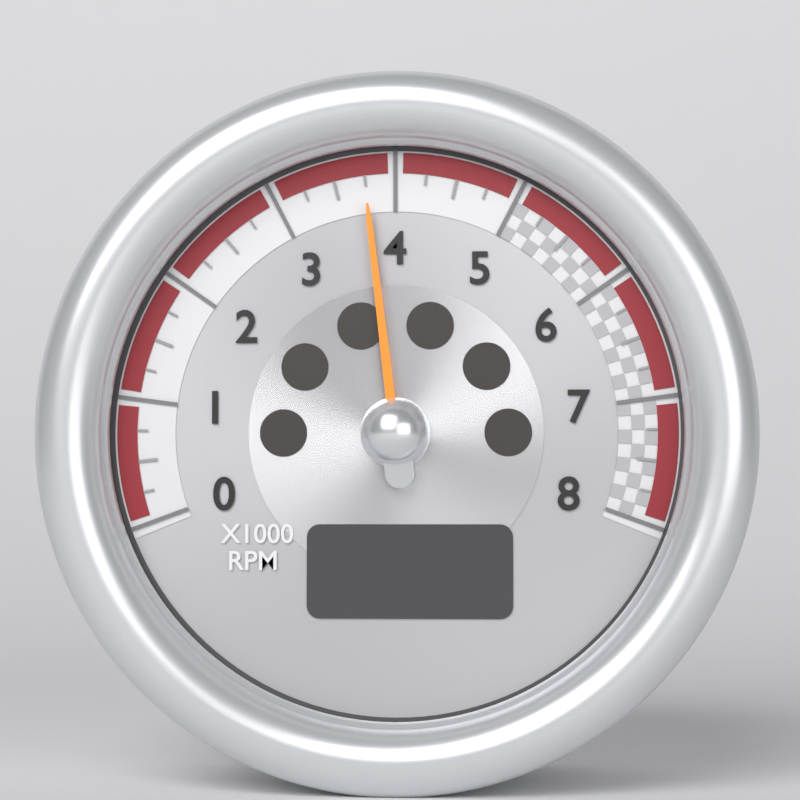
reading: 3.75 x1000 RPM
